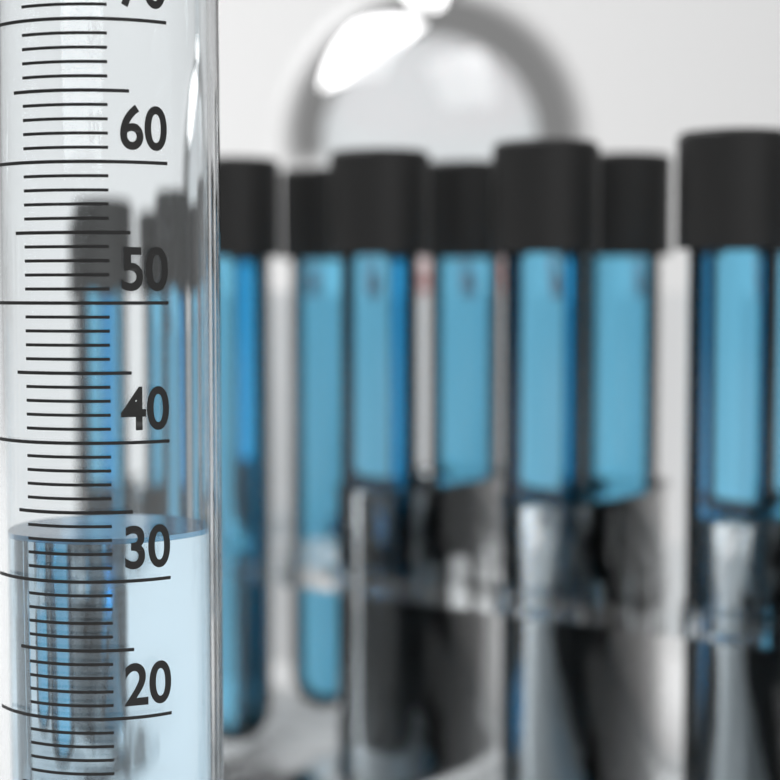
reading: 33 ml
